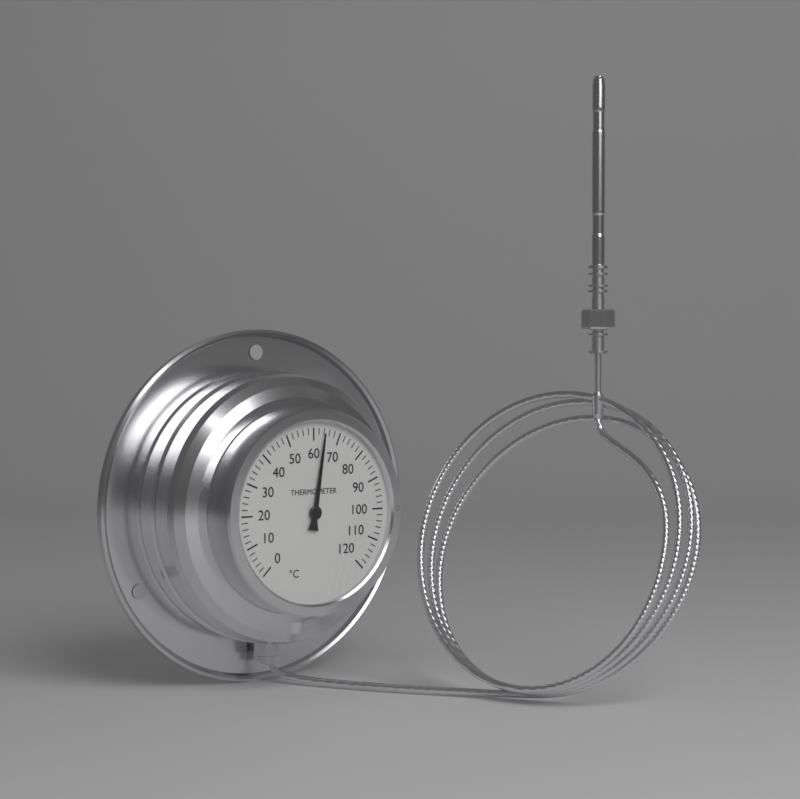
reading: 64 °C
